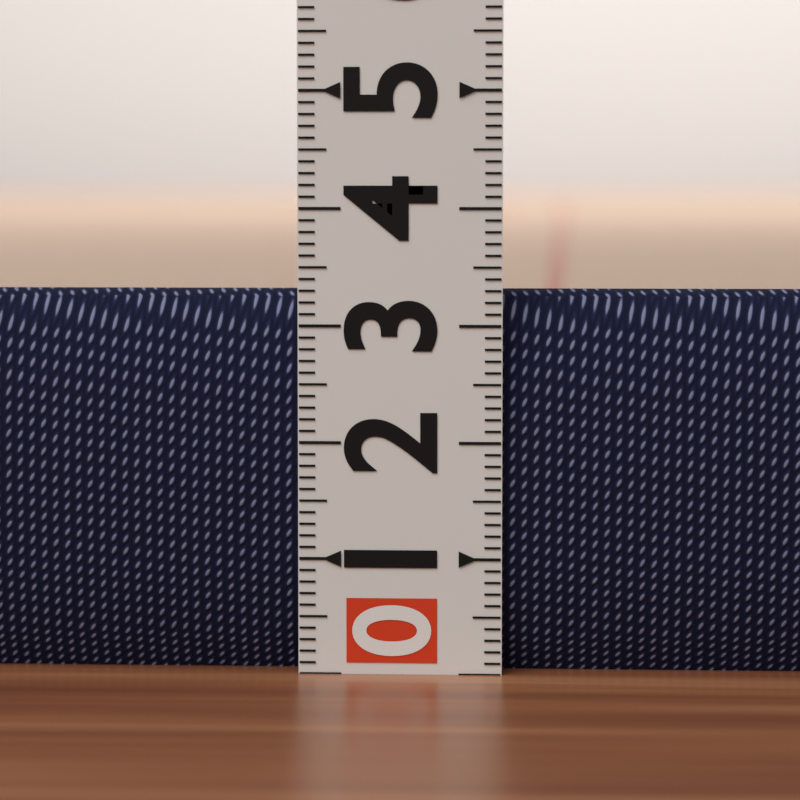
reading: 3.3 (no unit)
